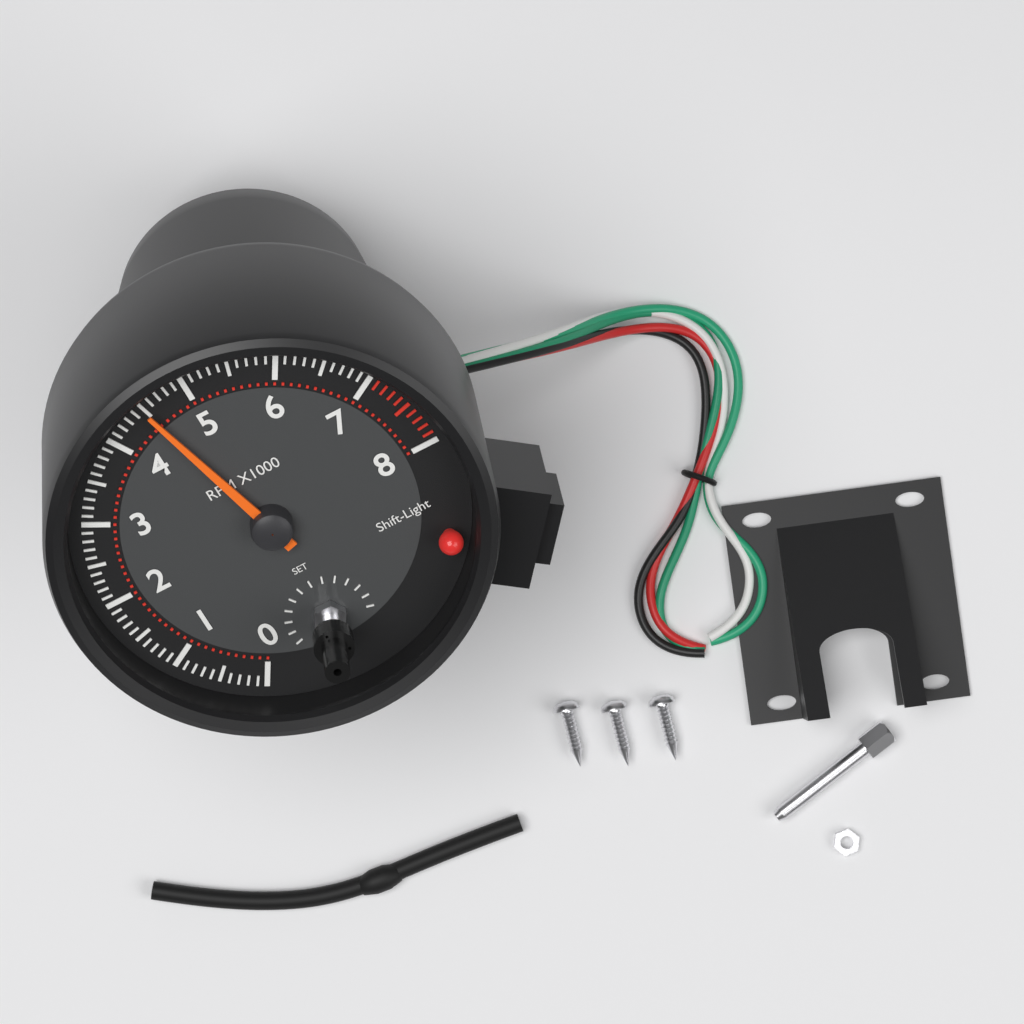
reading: 4500 RPM
